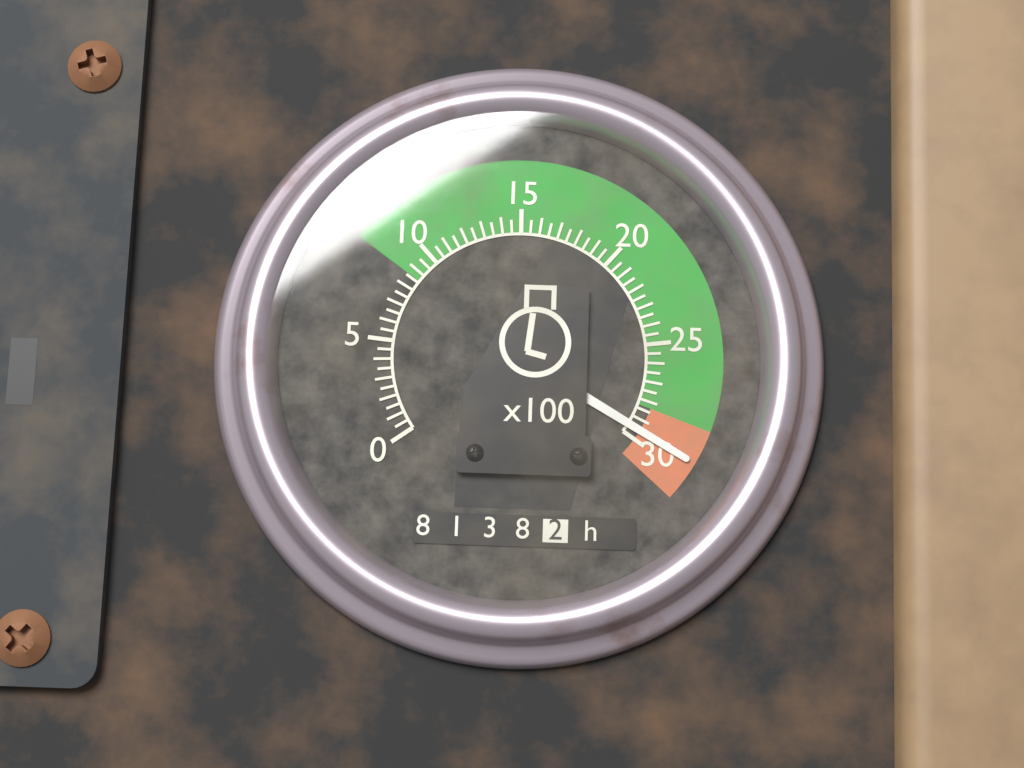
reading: 29.5 x100 rpm
